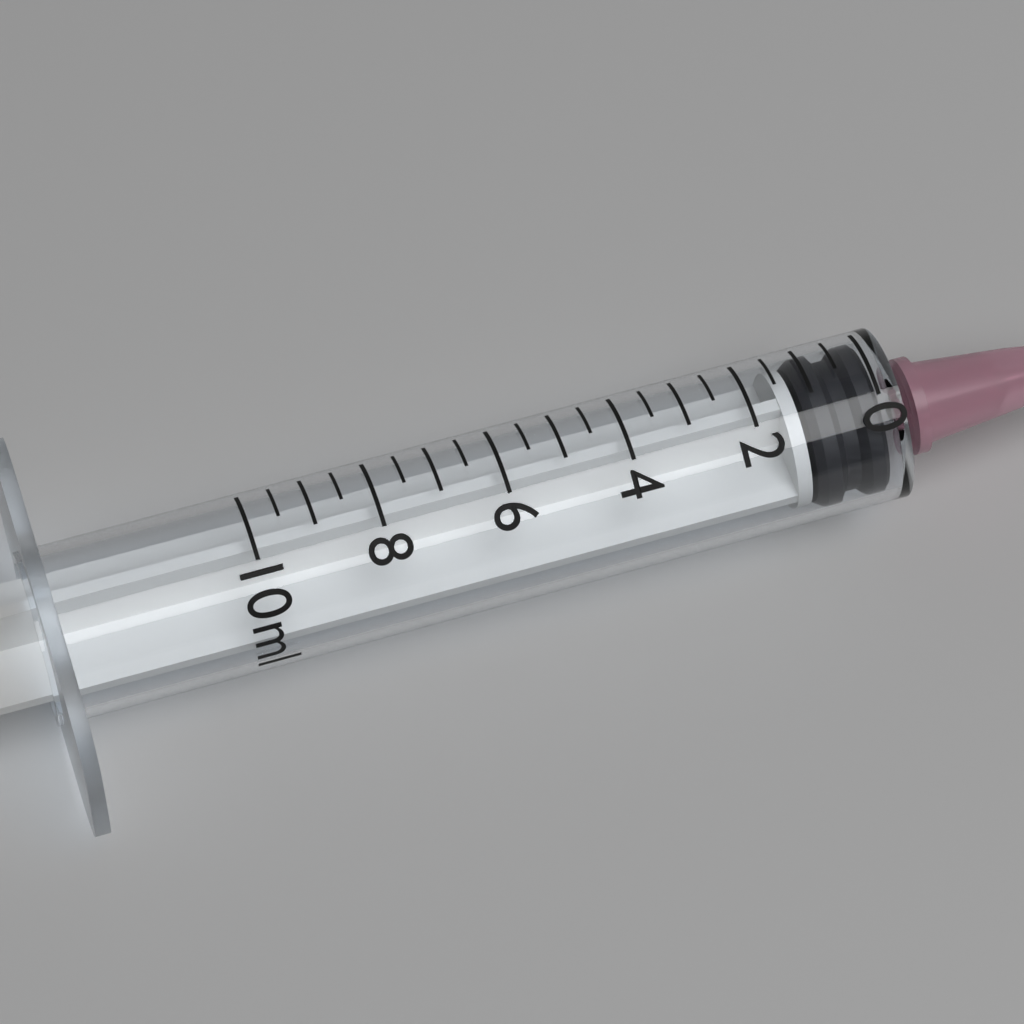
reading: 0.0 ml
